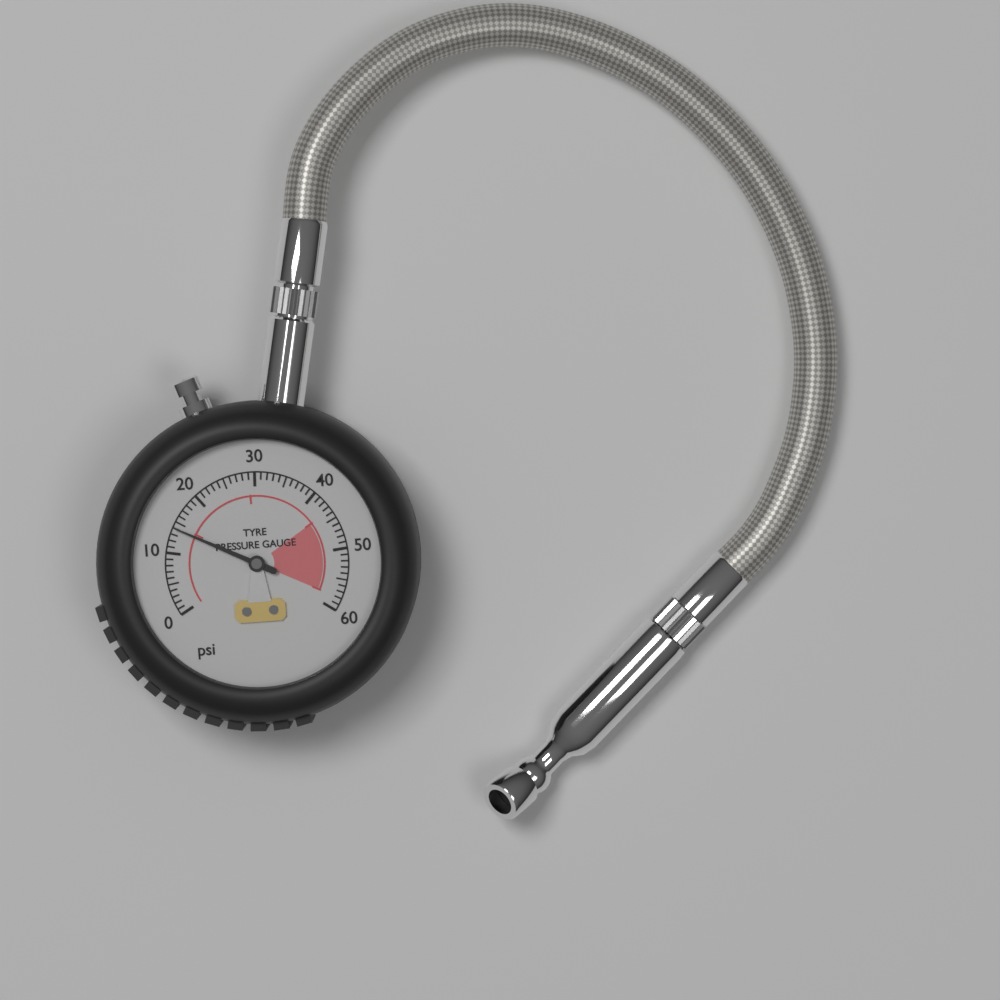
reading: 14 psi
